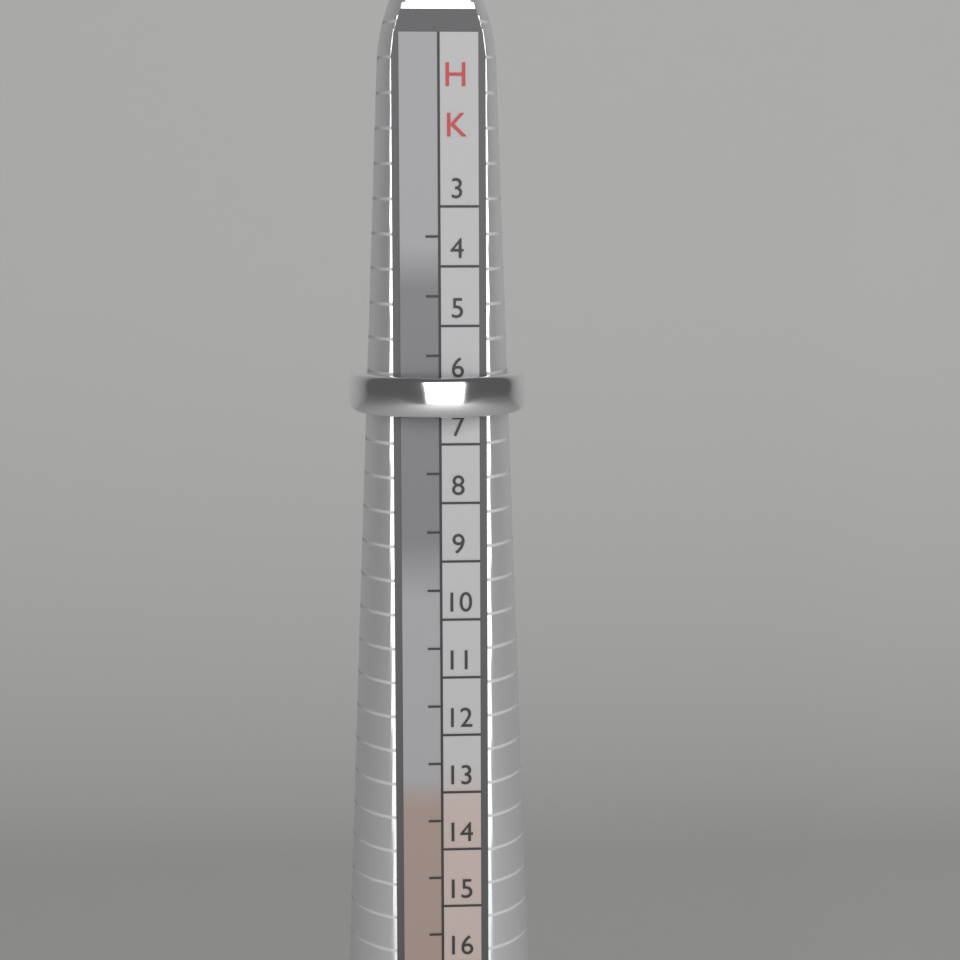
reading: 6.5 HK
